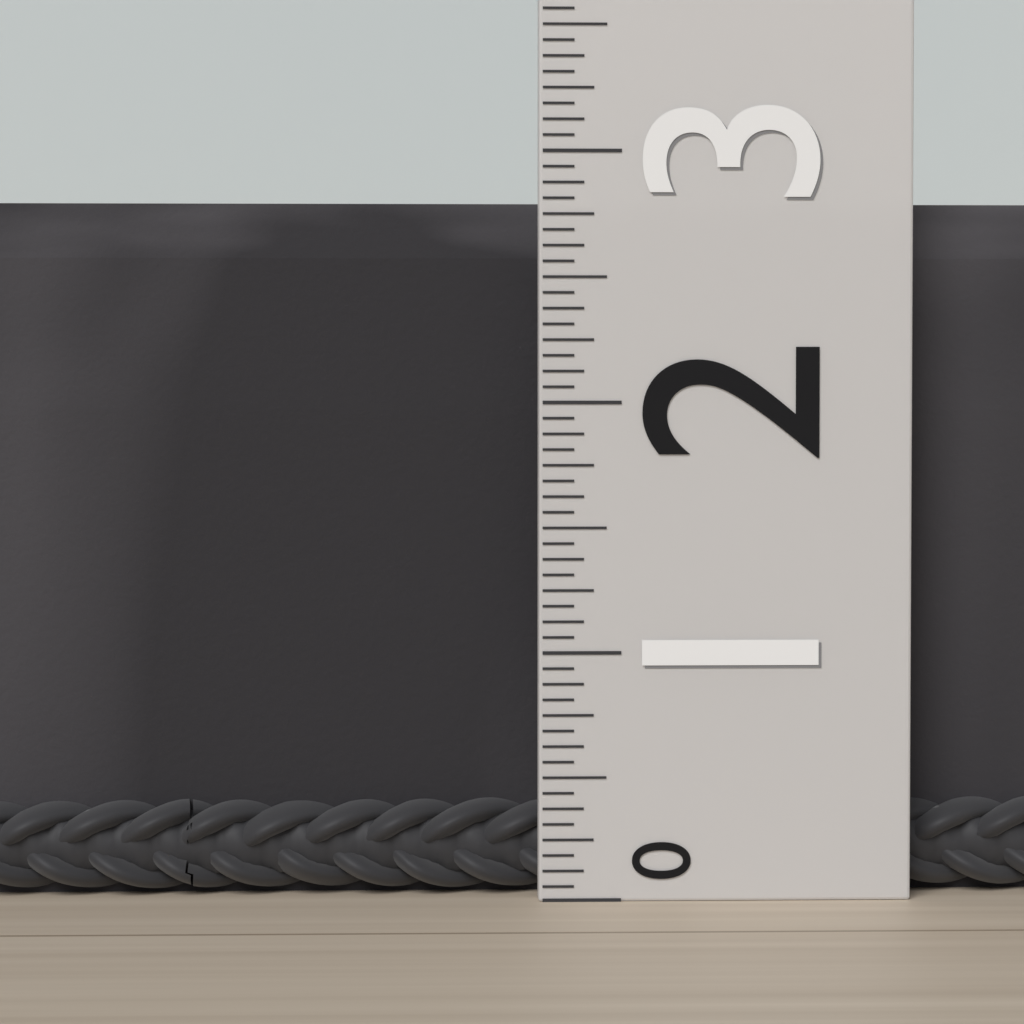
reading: 2.8125 (no unit)
